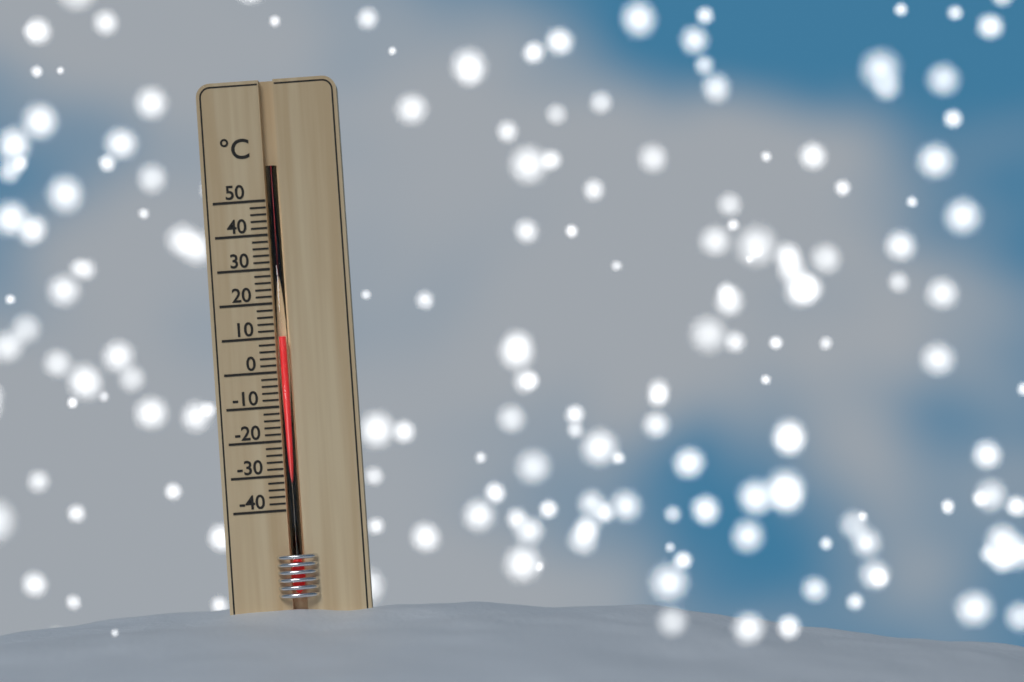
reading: 10 °C
